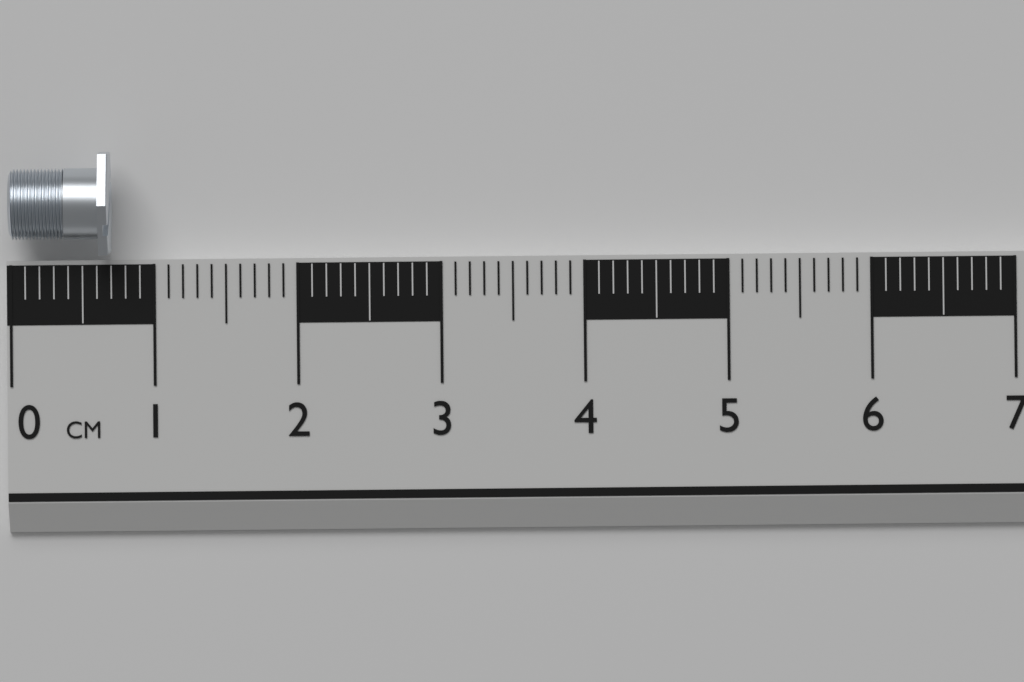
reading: 0.7 cm
